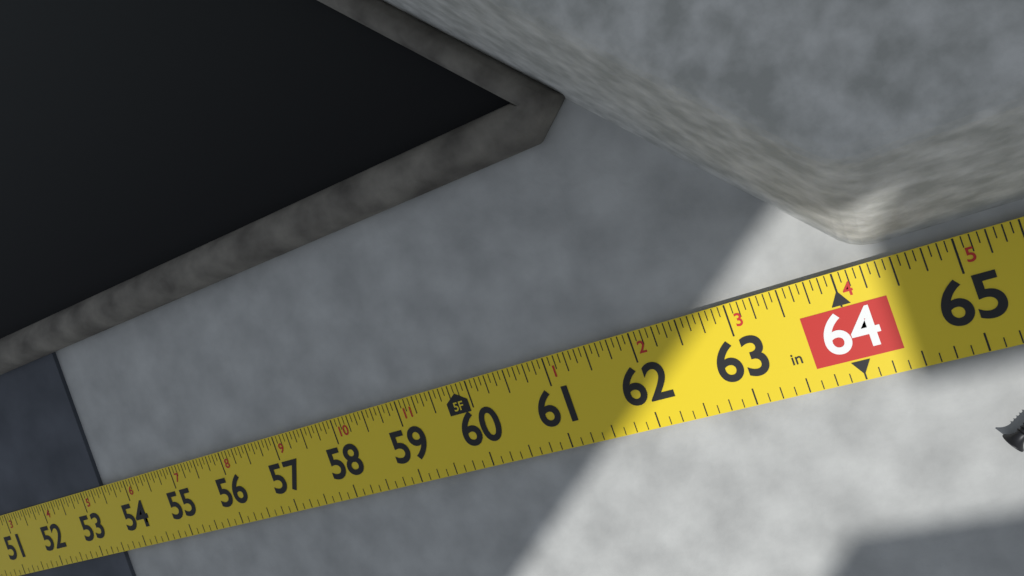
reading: 53.4375 in
